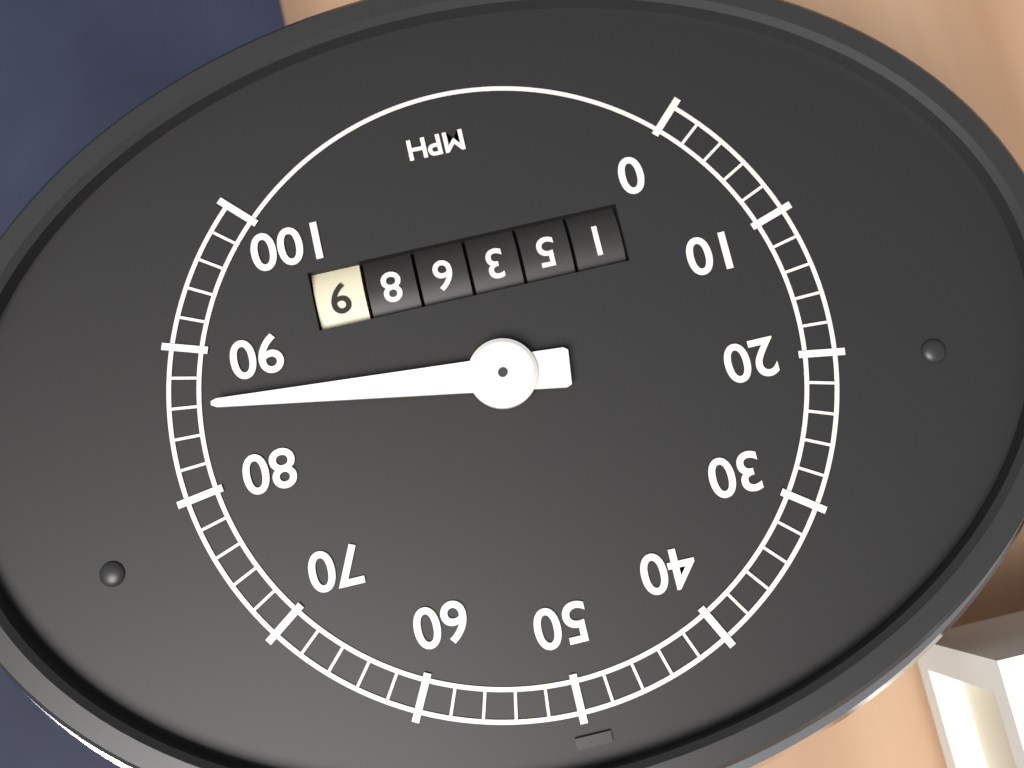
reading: 86 mph
